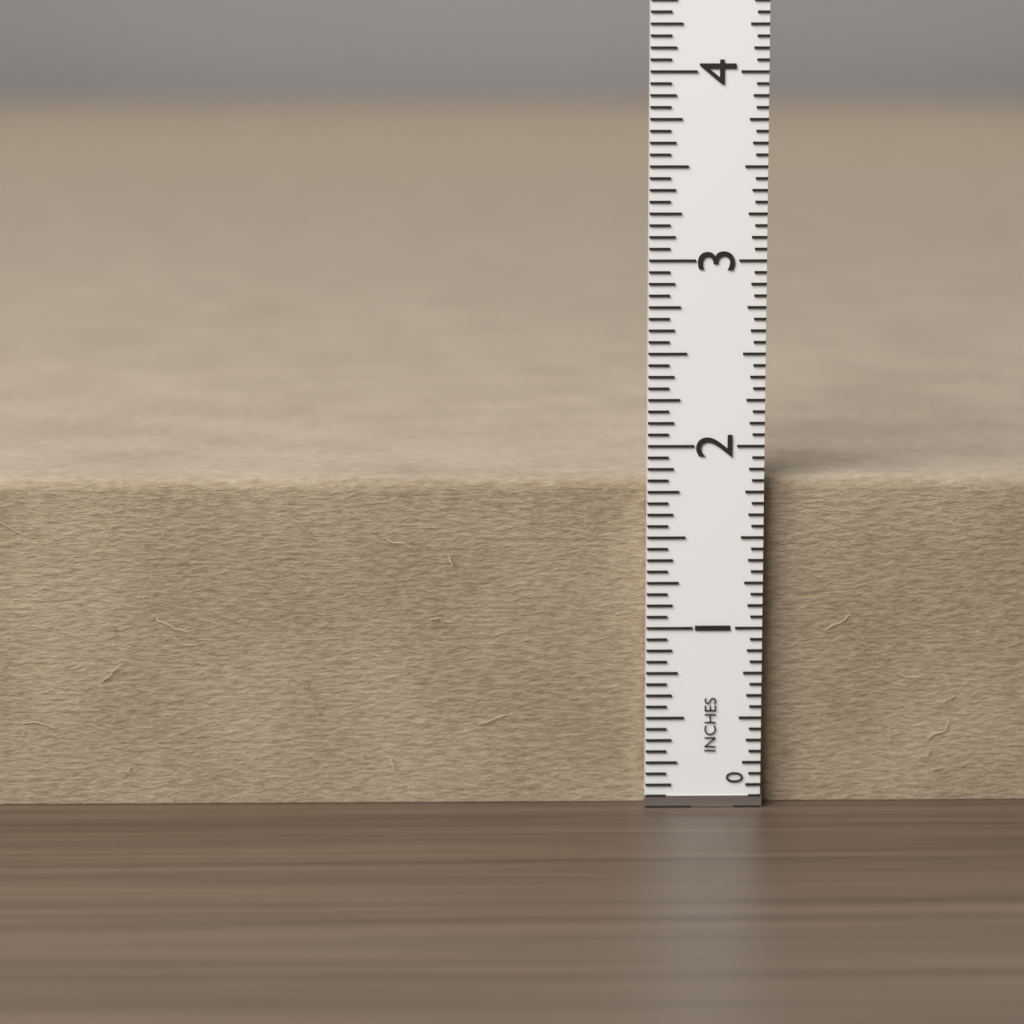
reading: 1.8125 in
